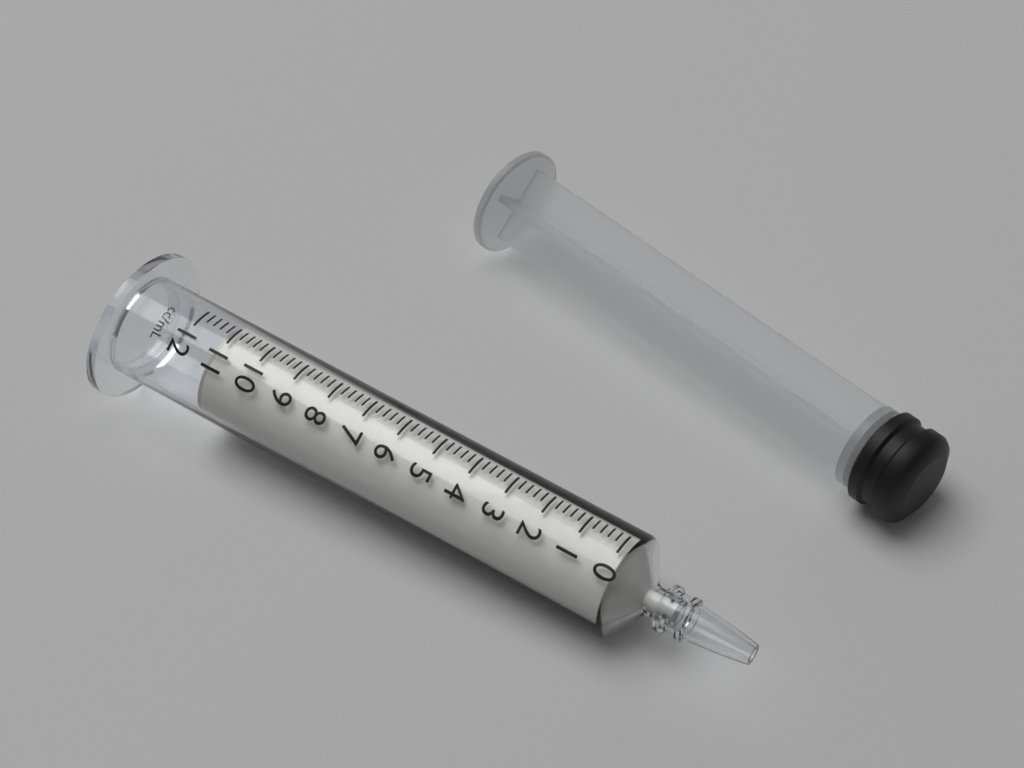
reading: 11.2 ml
